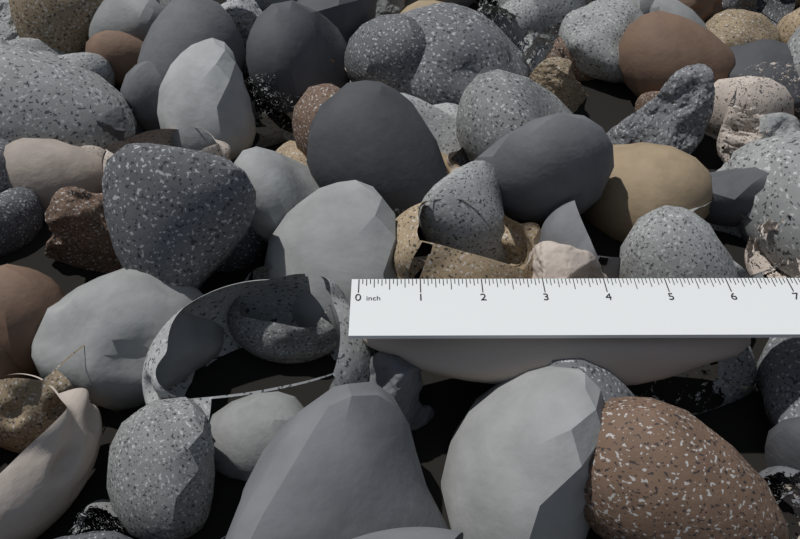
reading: 6.4375 in
